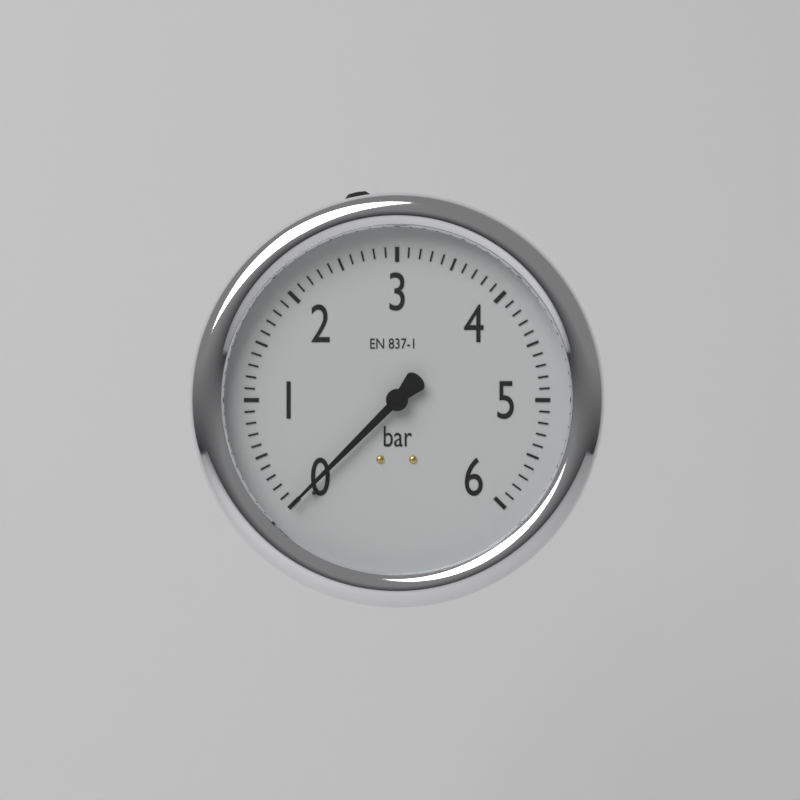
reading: 0.0 bar
